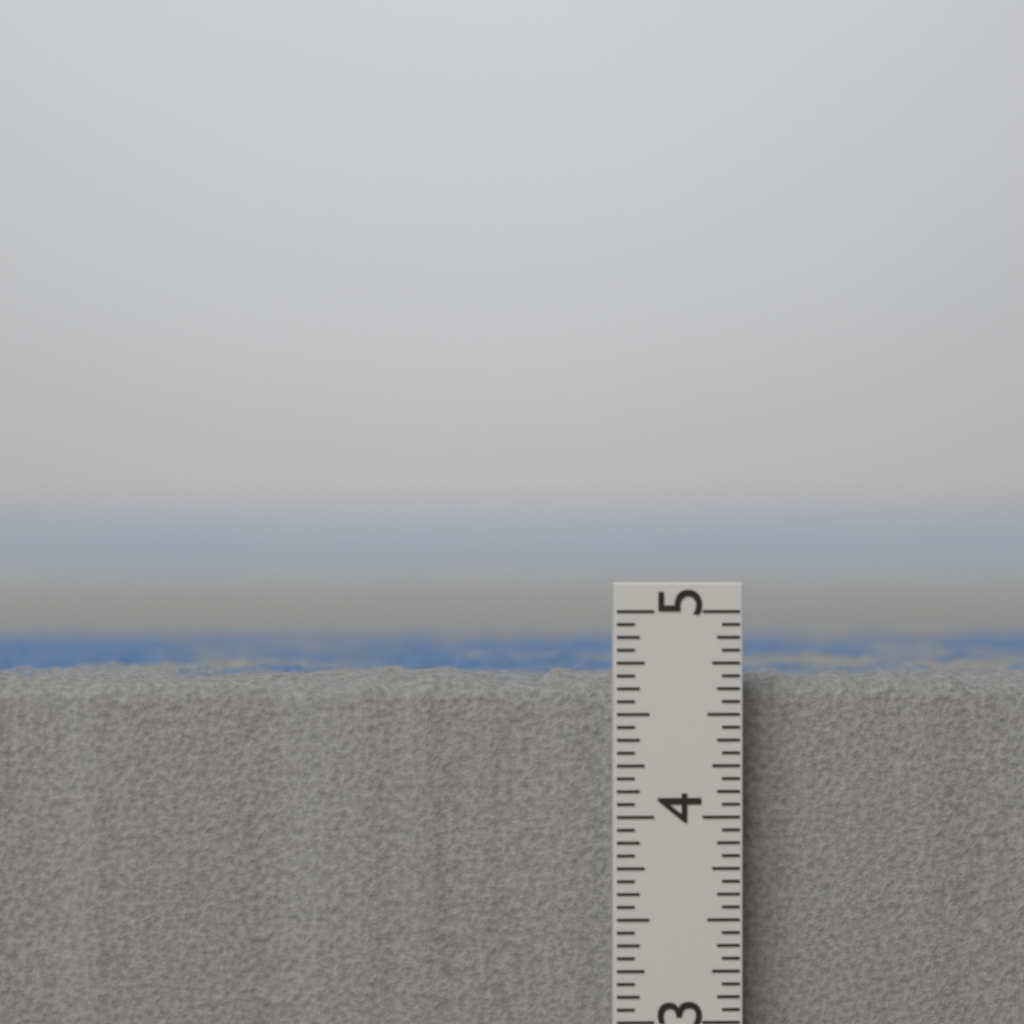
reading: 4.6875 in
